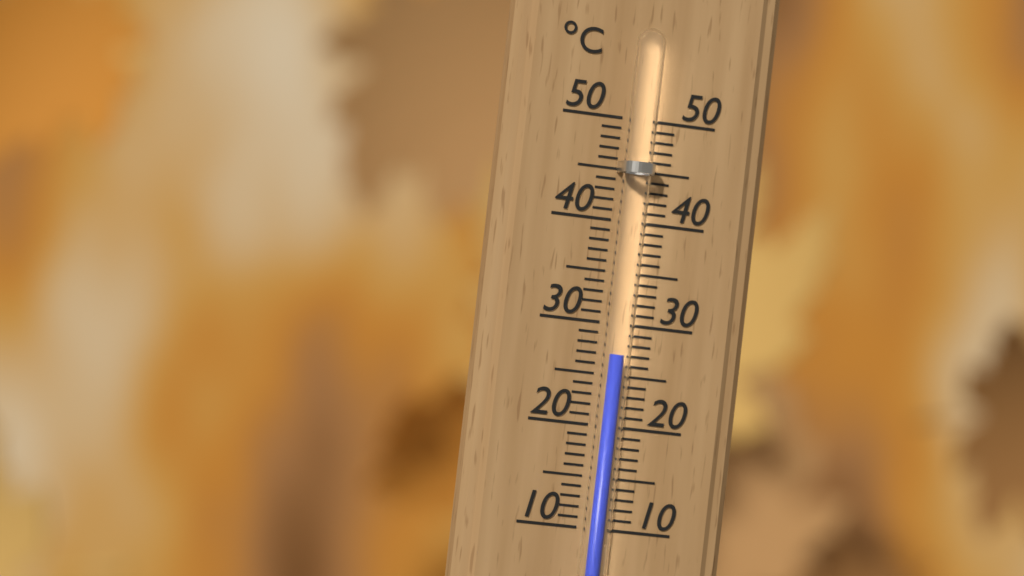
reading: 27 °C
